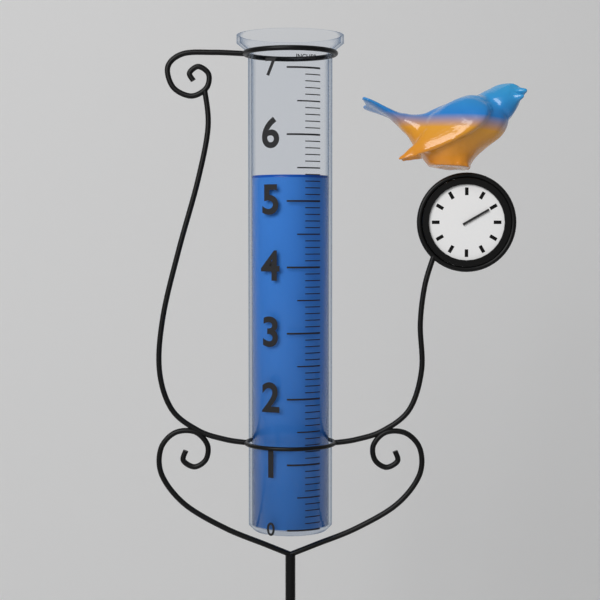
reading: 5.4 in
